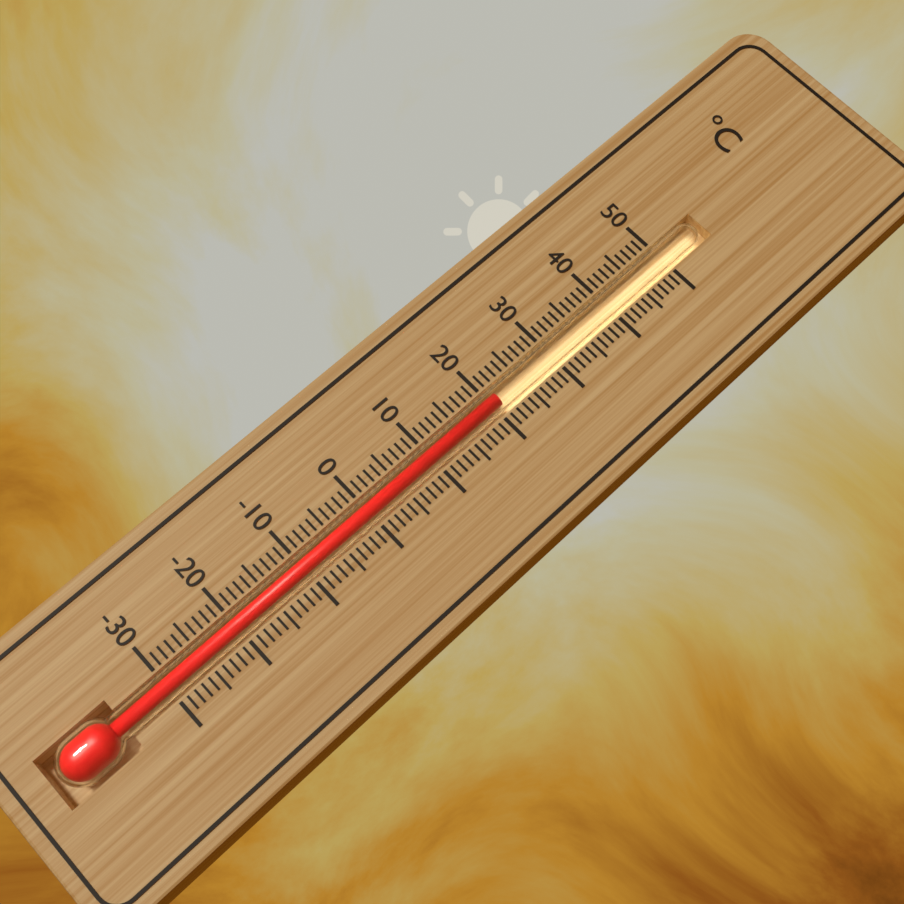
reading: 21 °C
